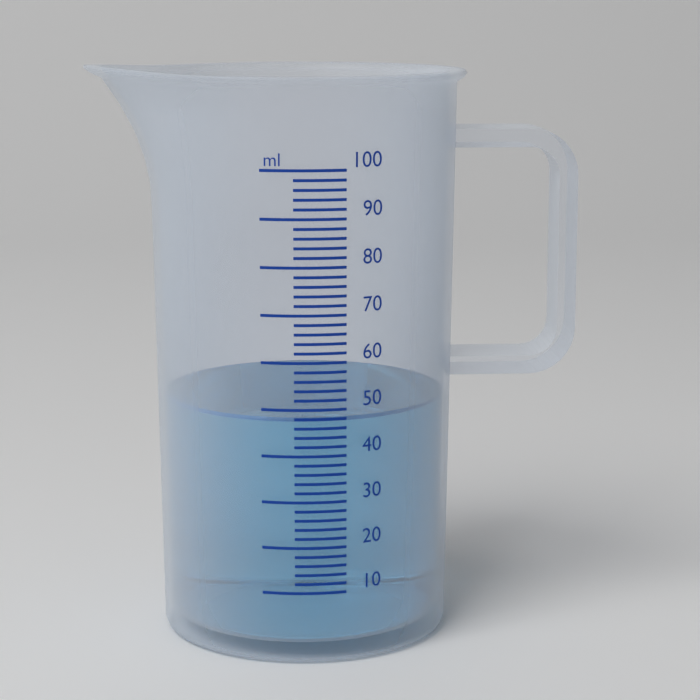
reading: 48 ml
